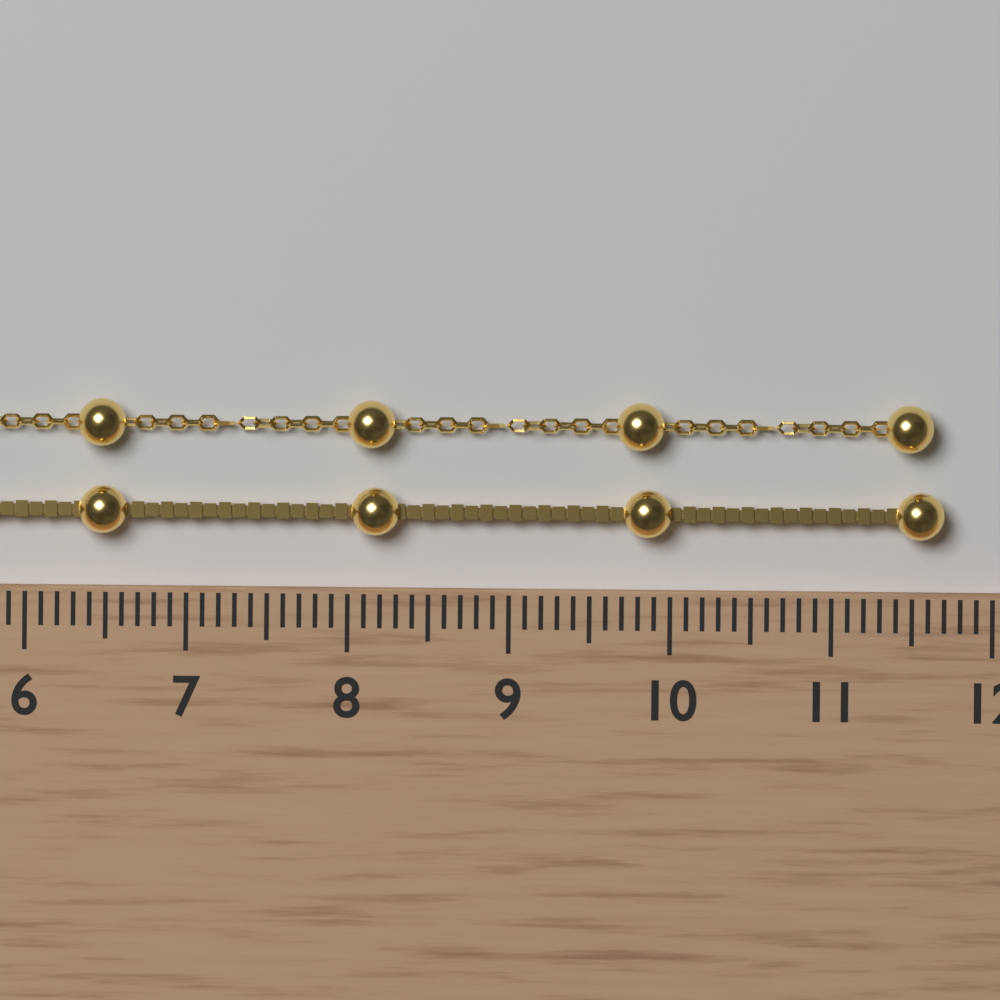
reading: 11.7 cm
